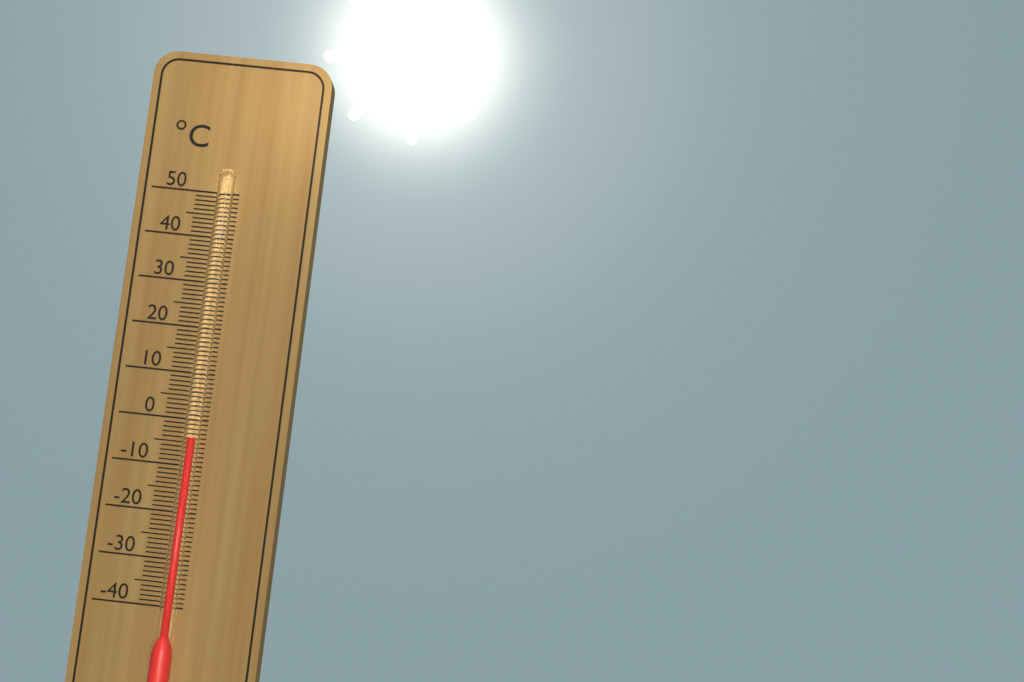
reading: -4 °C
